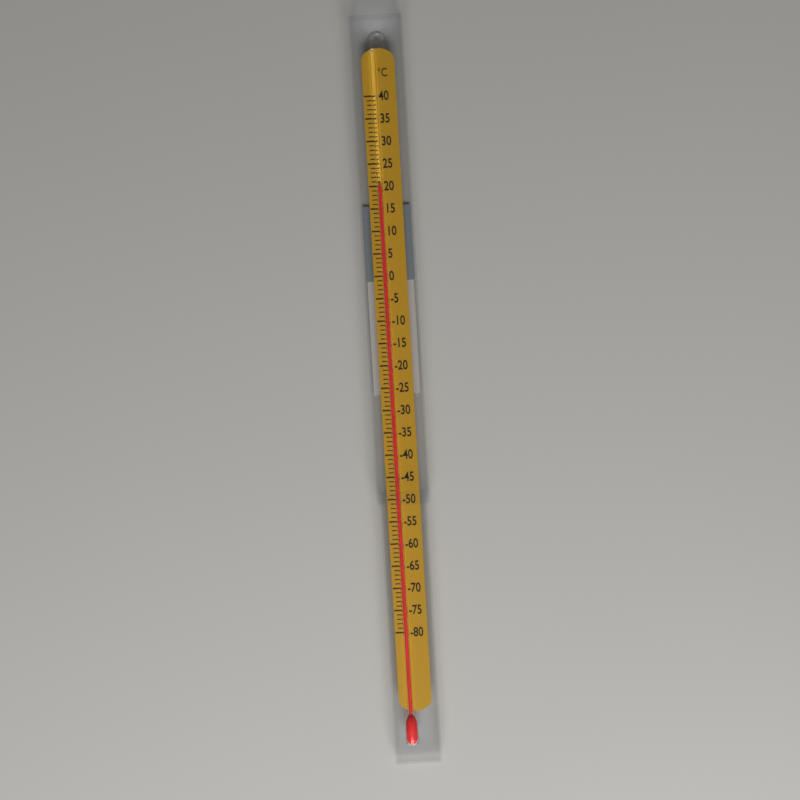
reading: 20 °C
